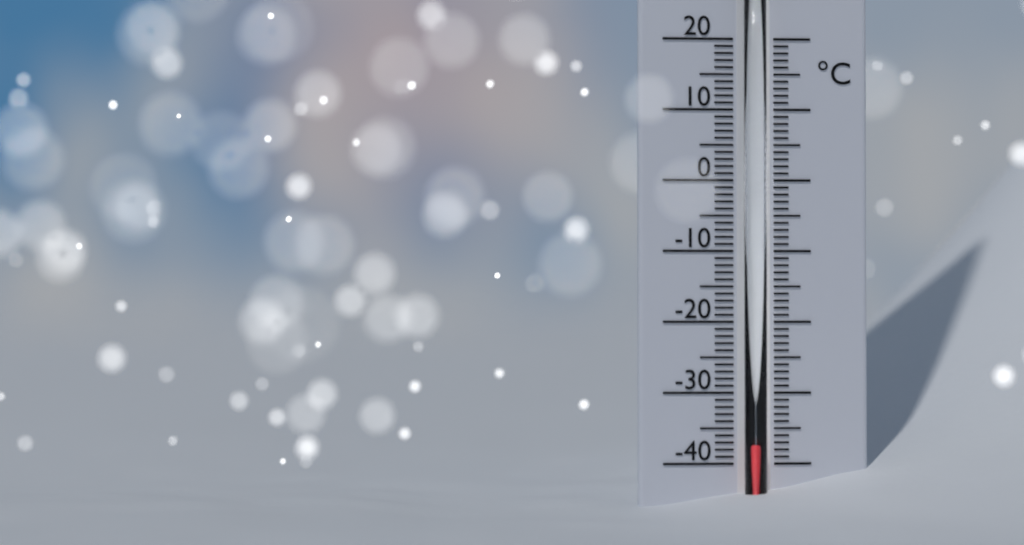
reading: -37 °C
